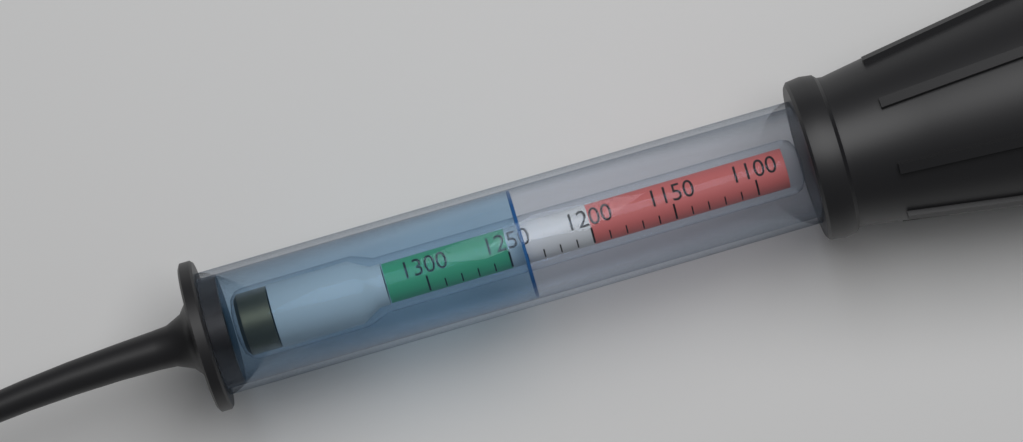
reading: 1240 (no unit)
